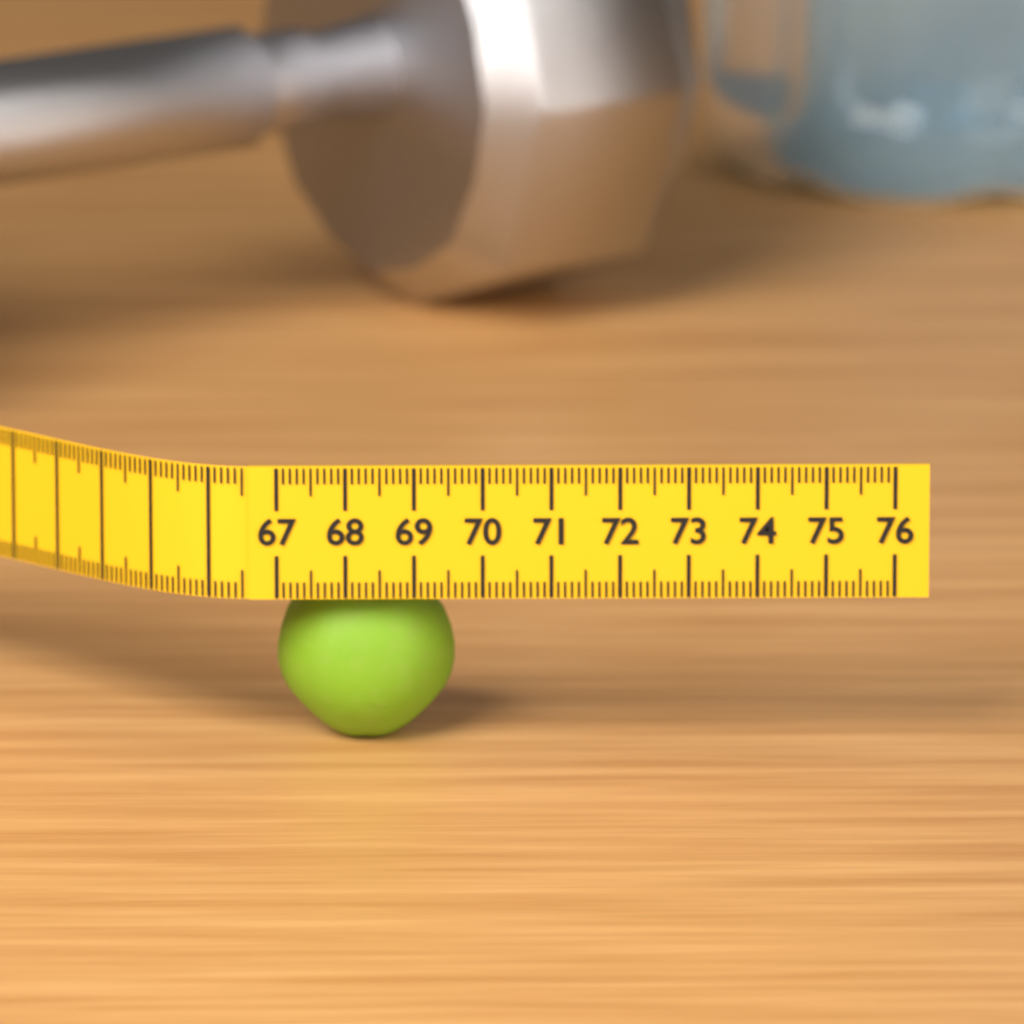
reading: 69.6 (no unit)
